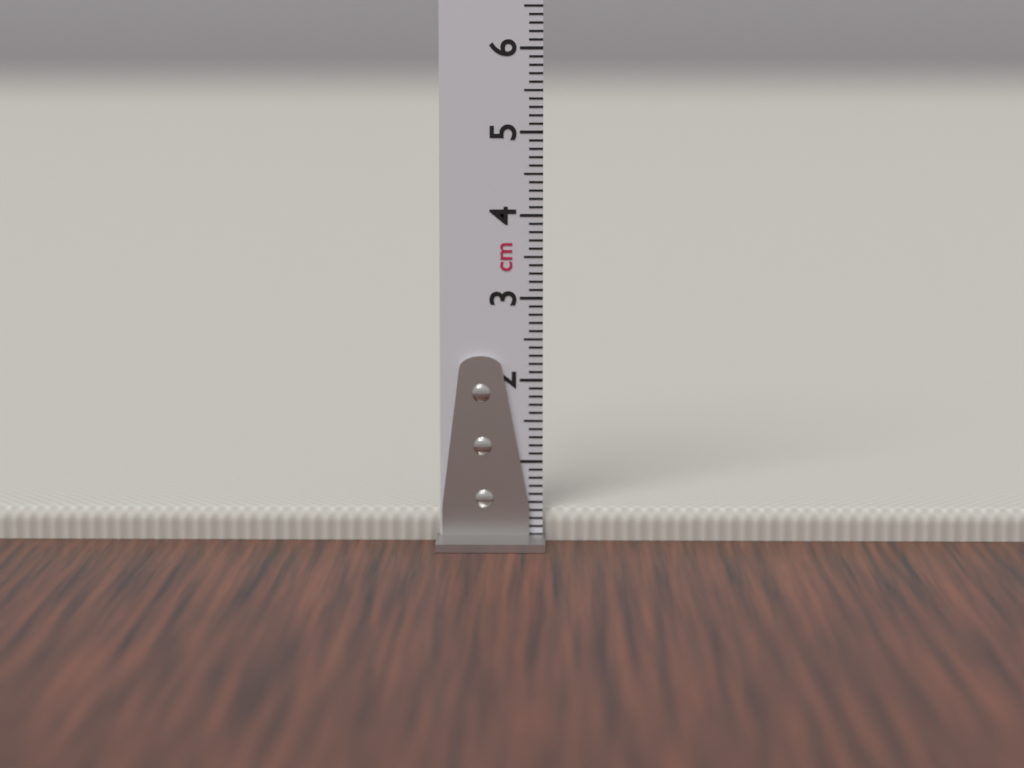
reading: 0.4 cm
